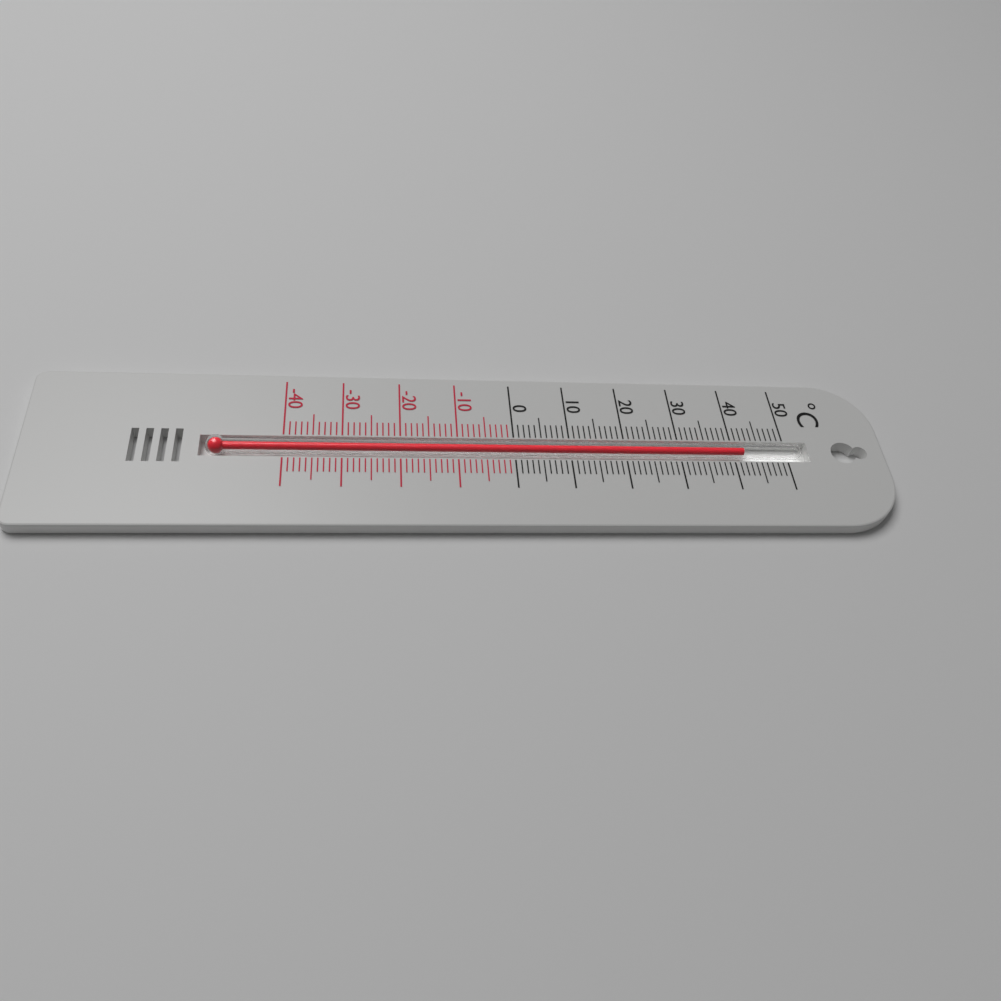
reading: 42 °C
